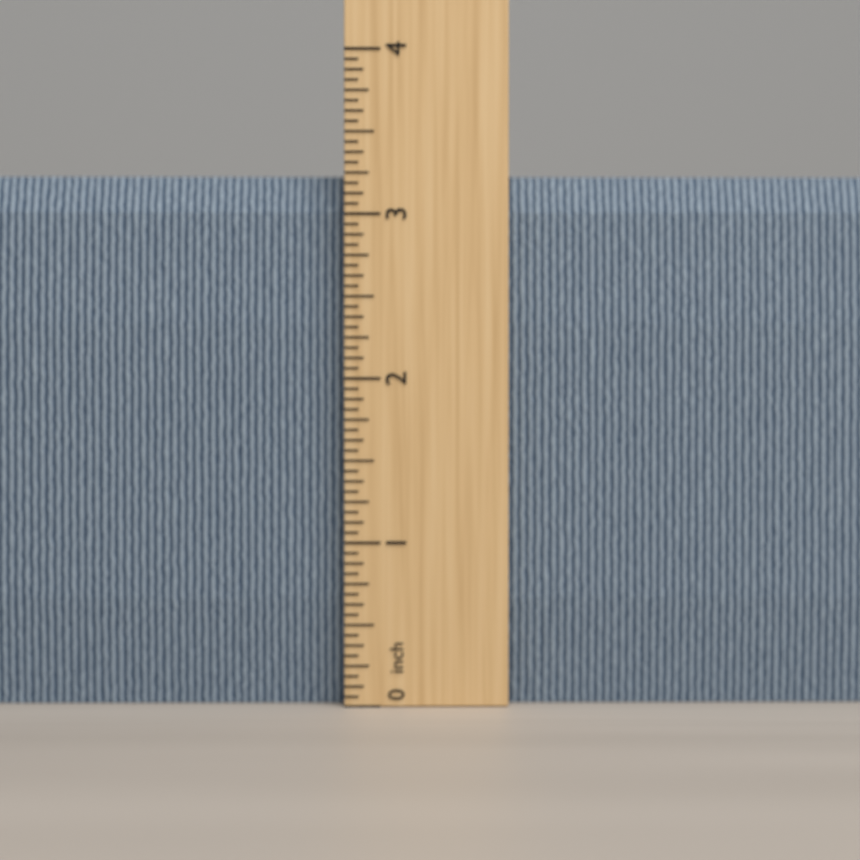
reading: 3.2500 inch
